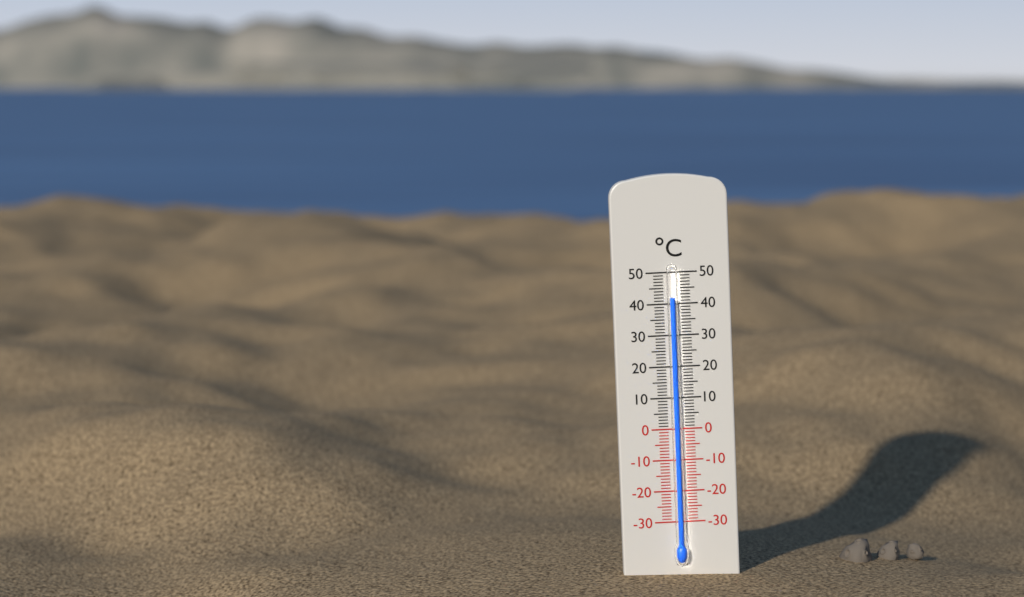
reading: 42 °C
